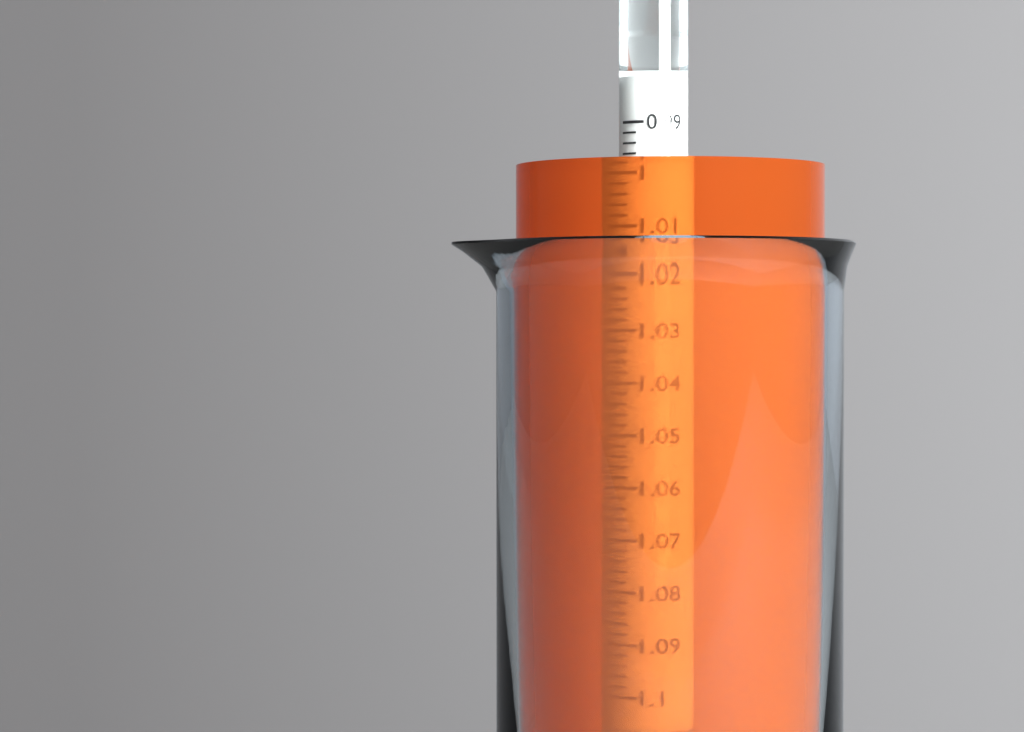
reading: 0.998 (no unit)
